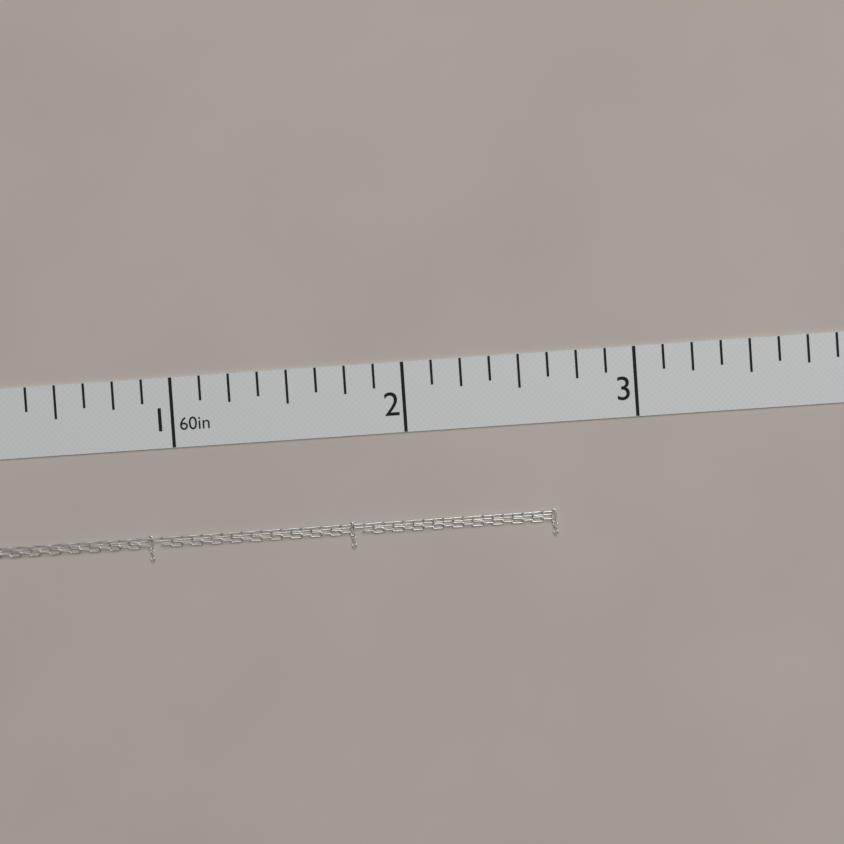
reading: 2.625 in
